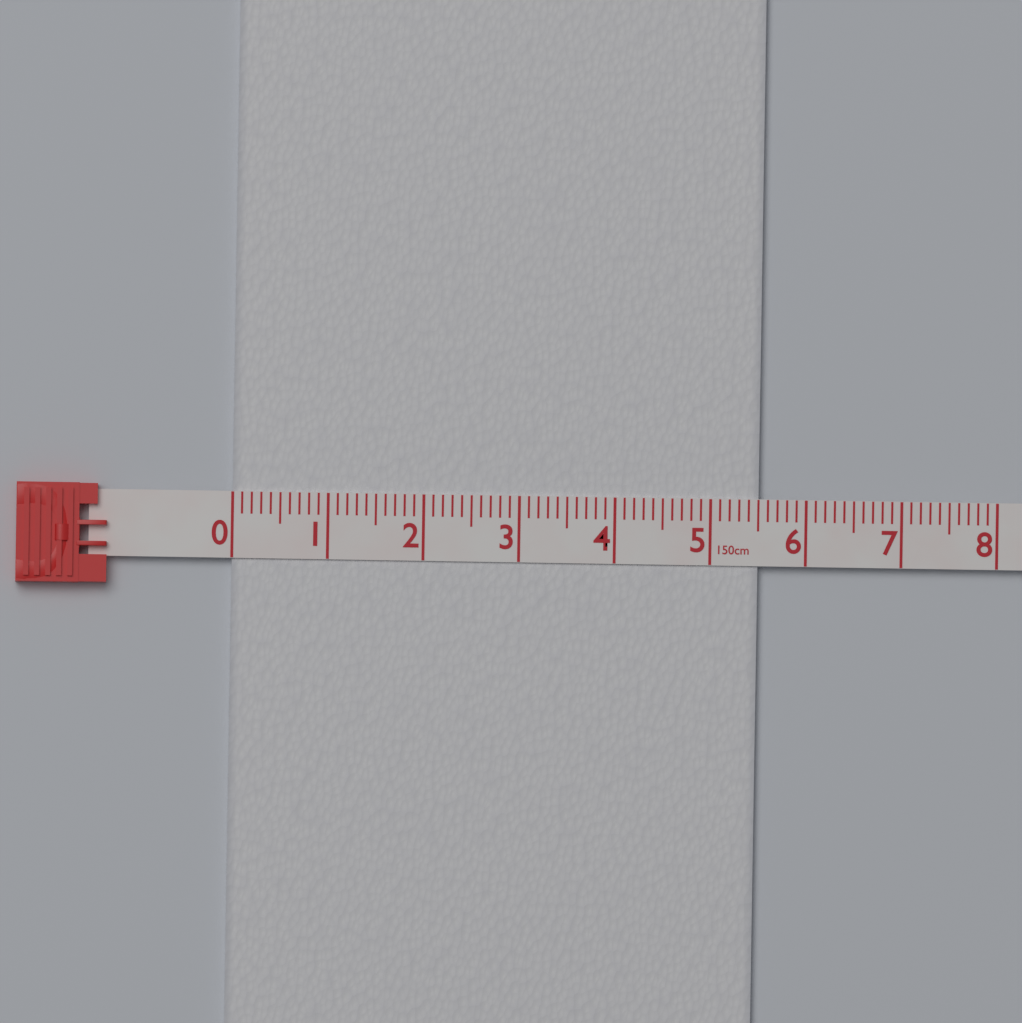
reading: 5.5 cm
